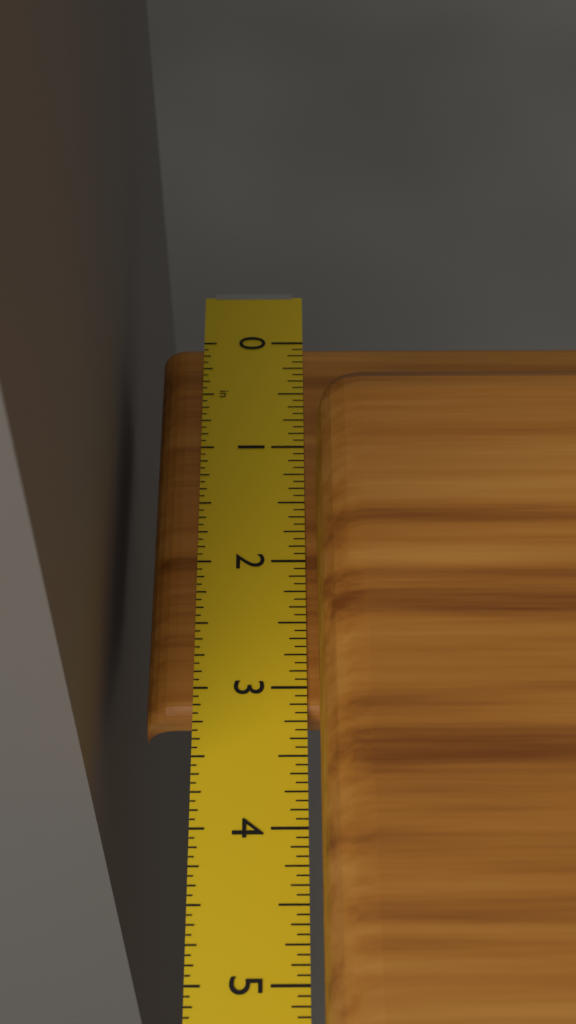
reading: 3.1875 in
